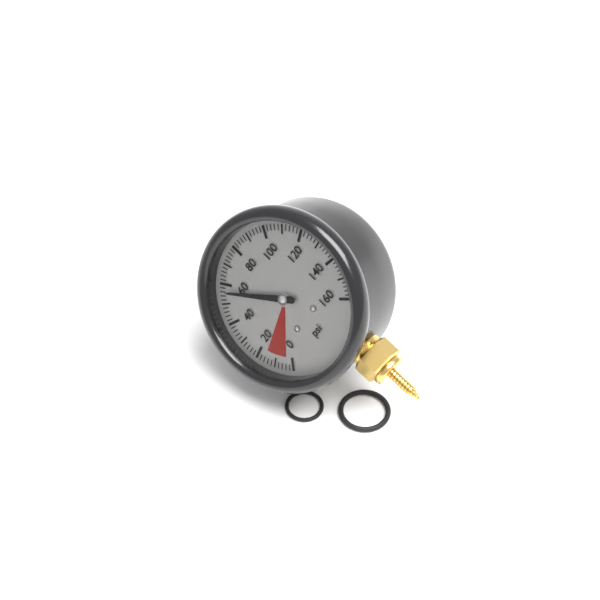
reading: 56 psi
